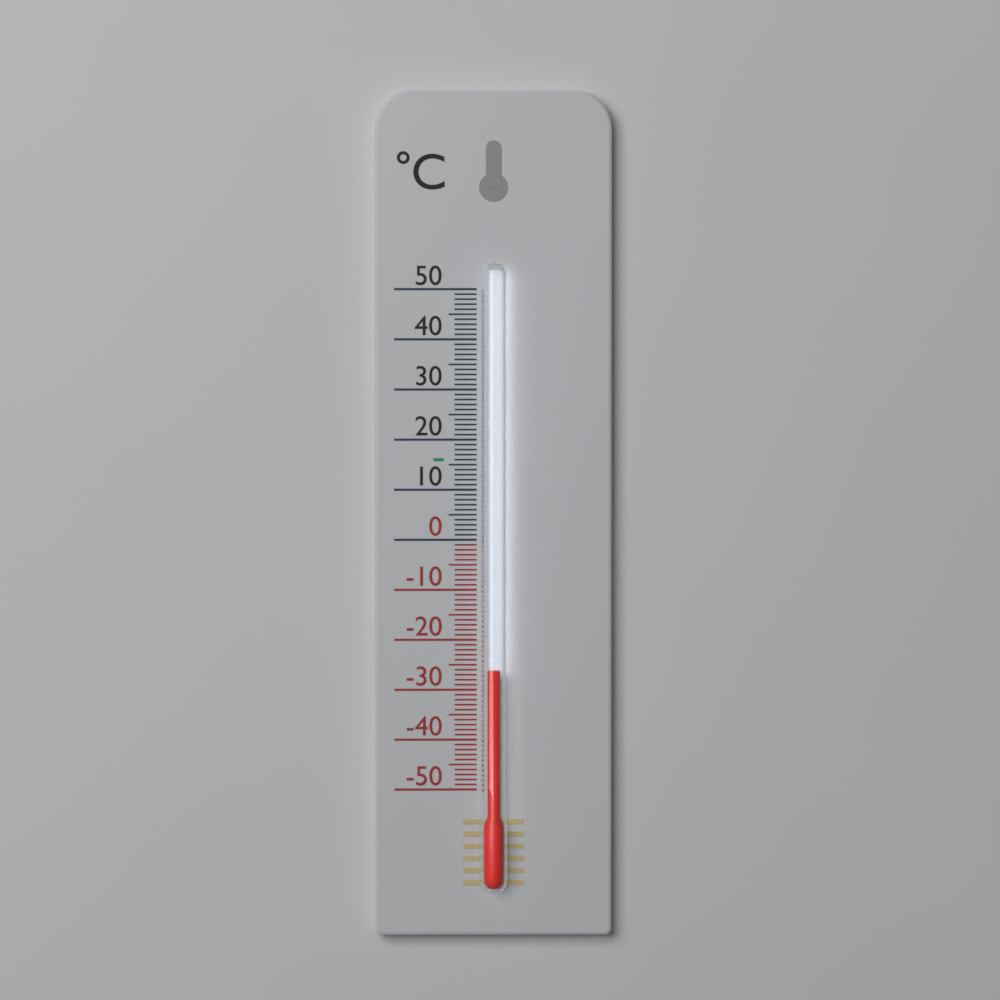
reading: -26 °C
